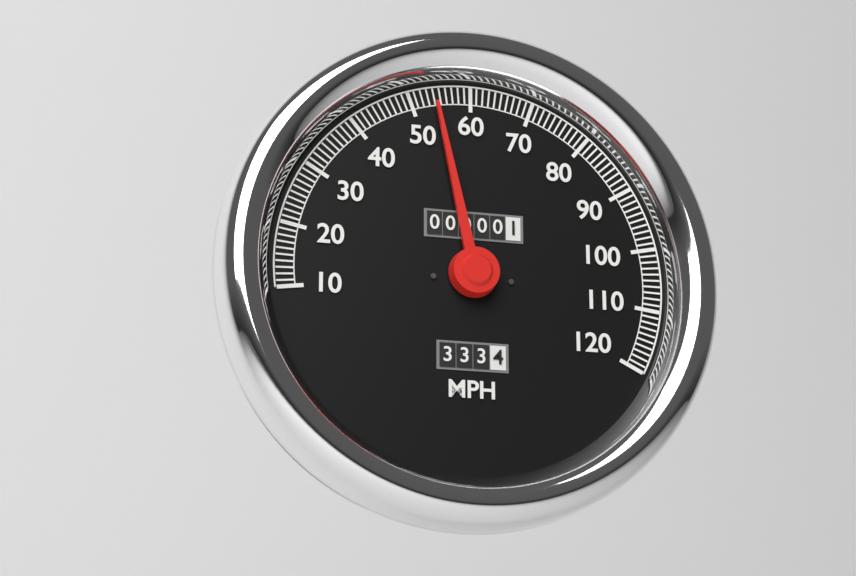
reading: 54 MPH
